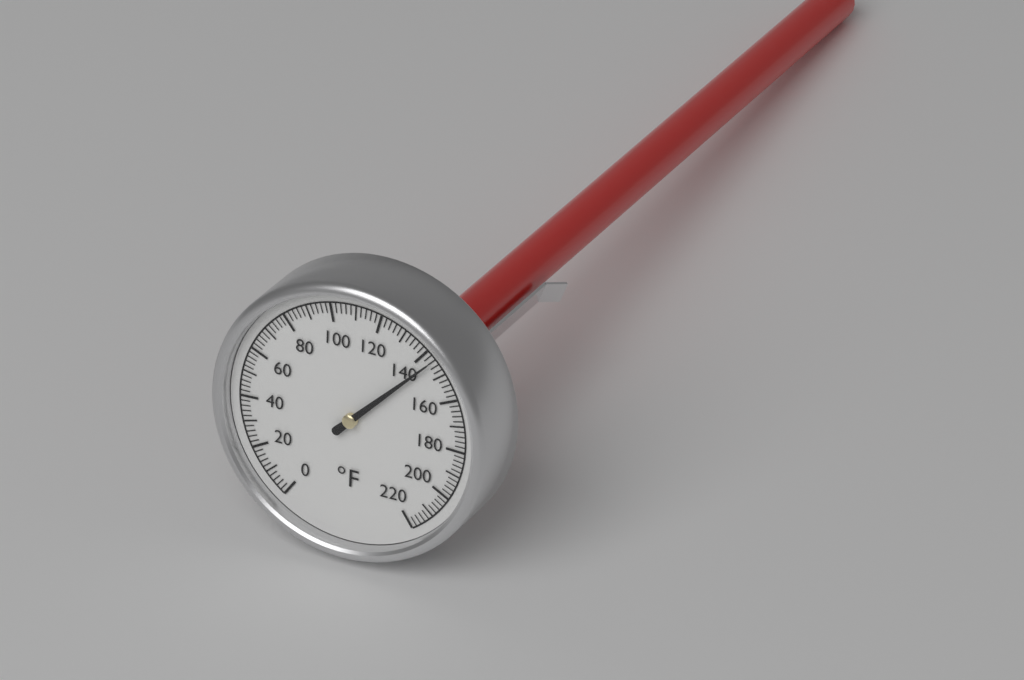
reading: 144 °F
